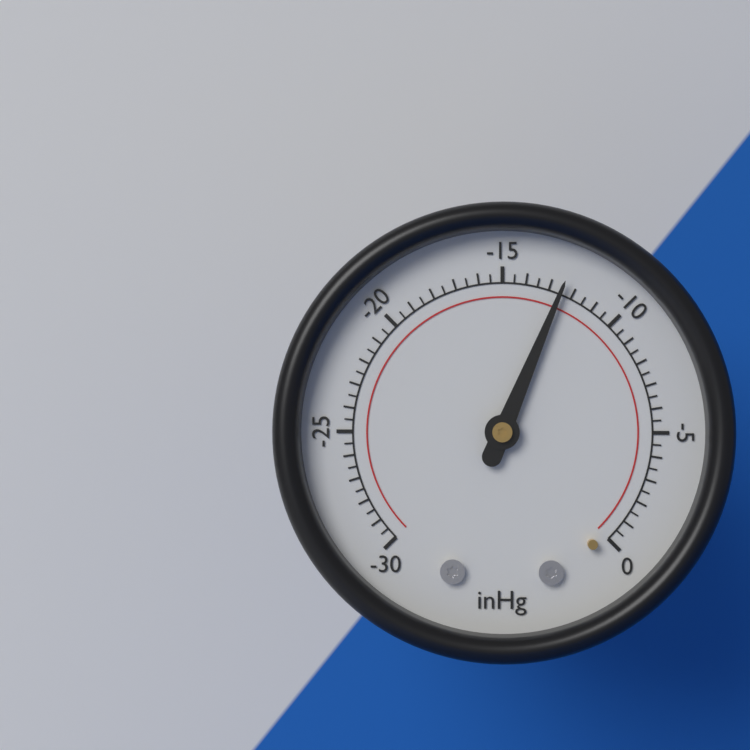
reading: -12.5 inHg
